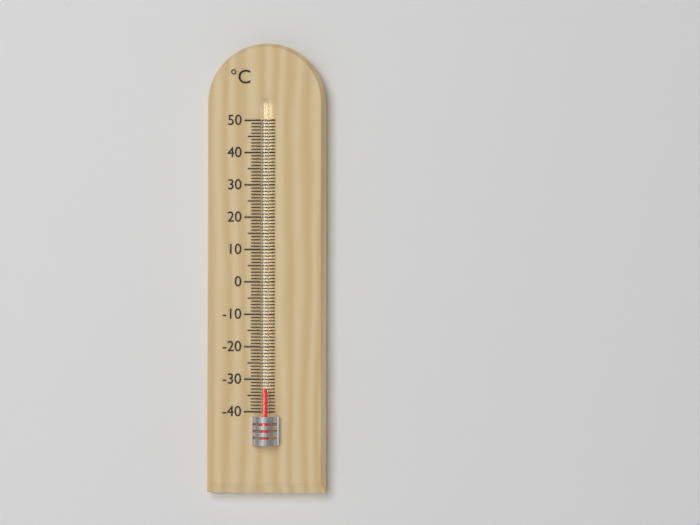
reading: -33 °C
